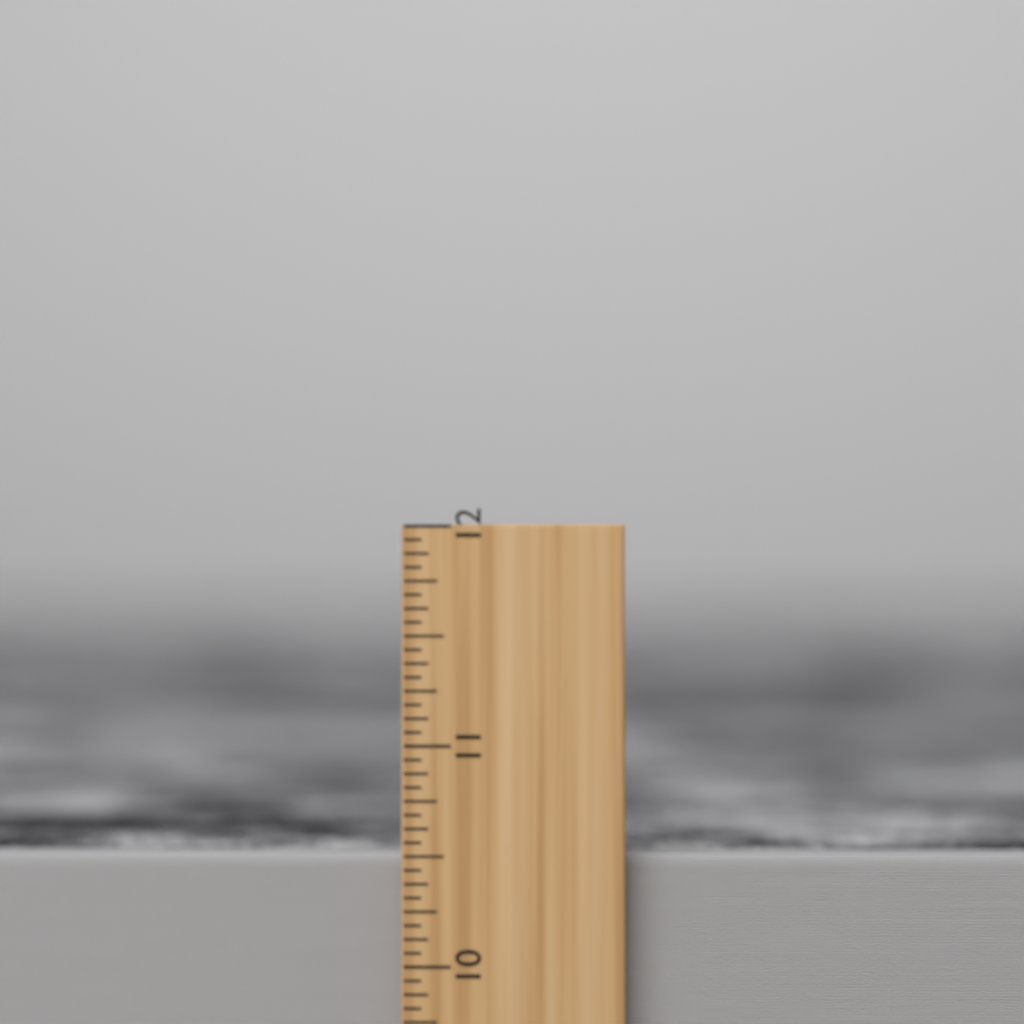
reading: 10.5000 inch
